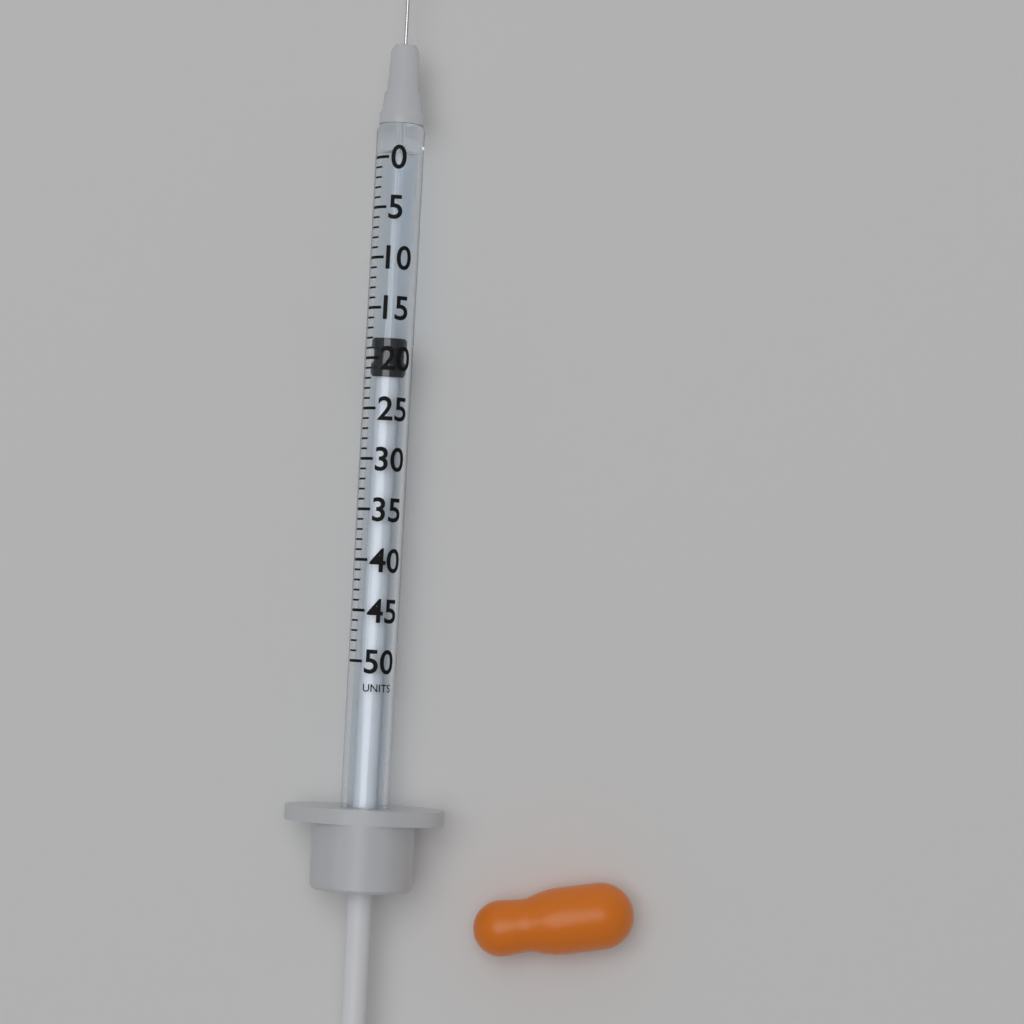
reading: 18 units
